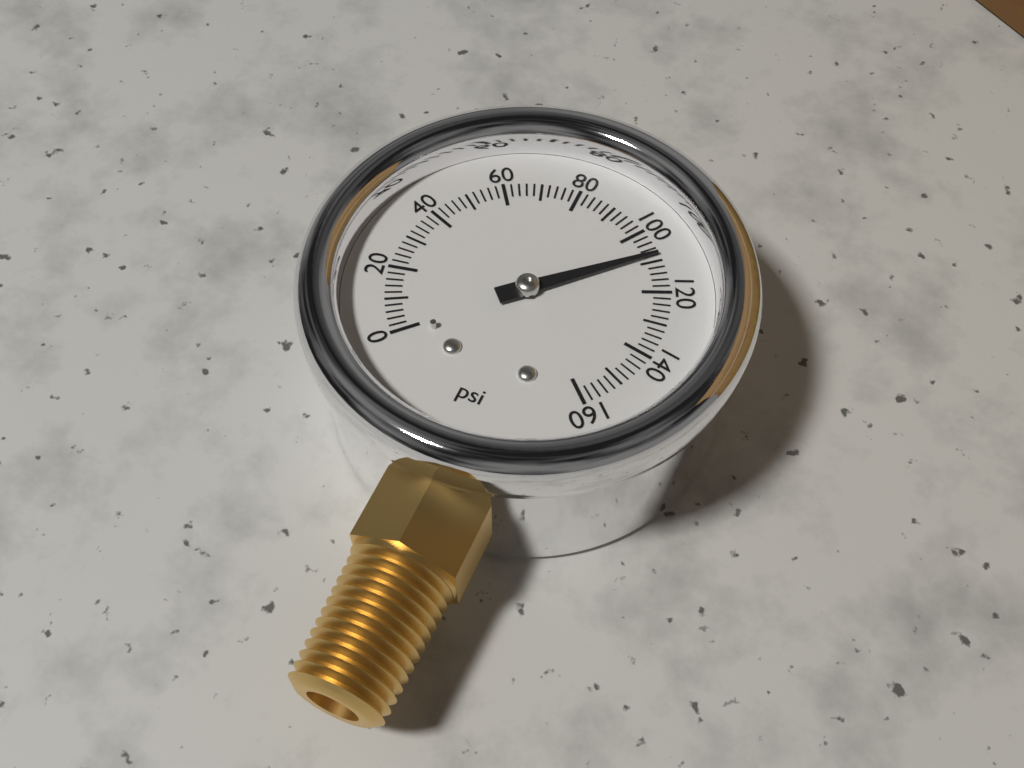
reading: 108 psi
